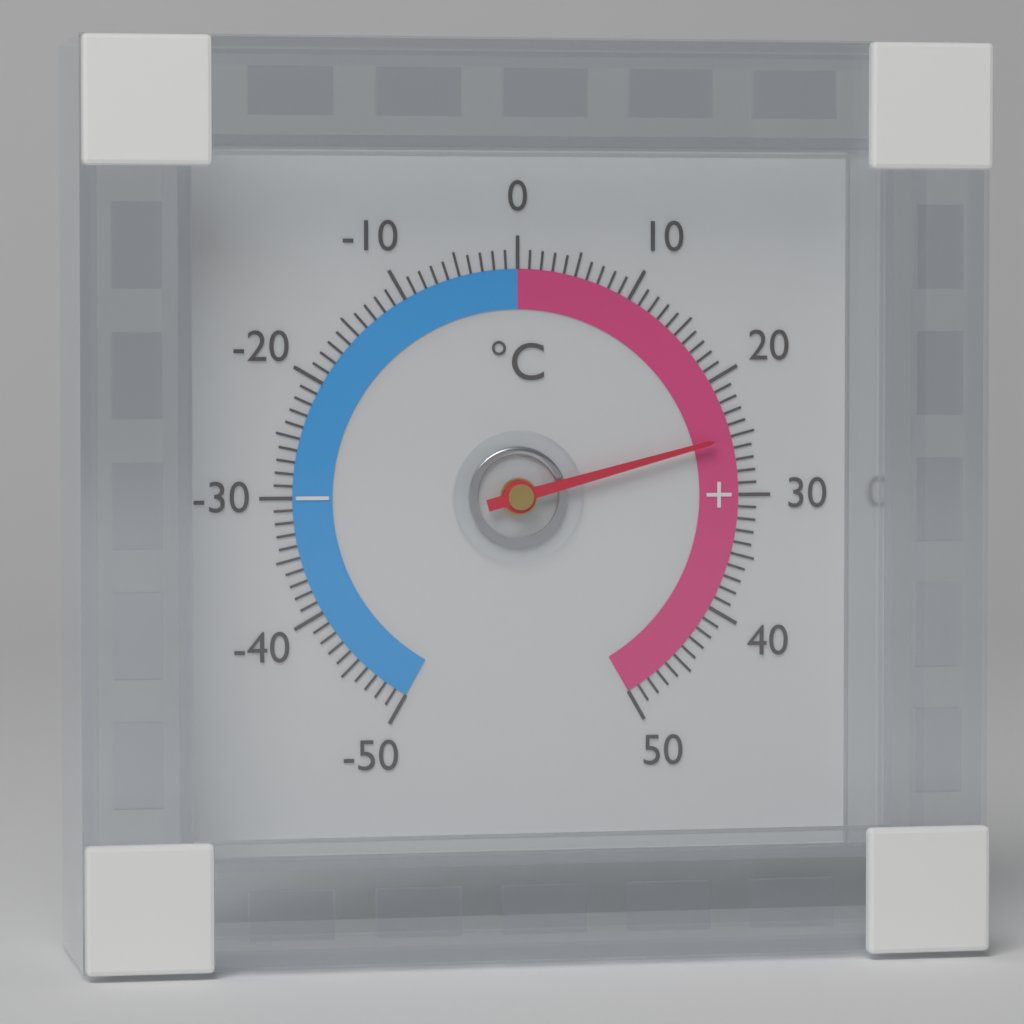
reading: 25 °C
